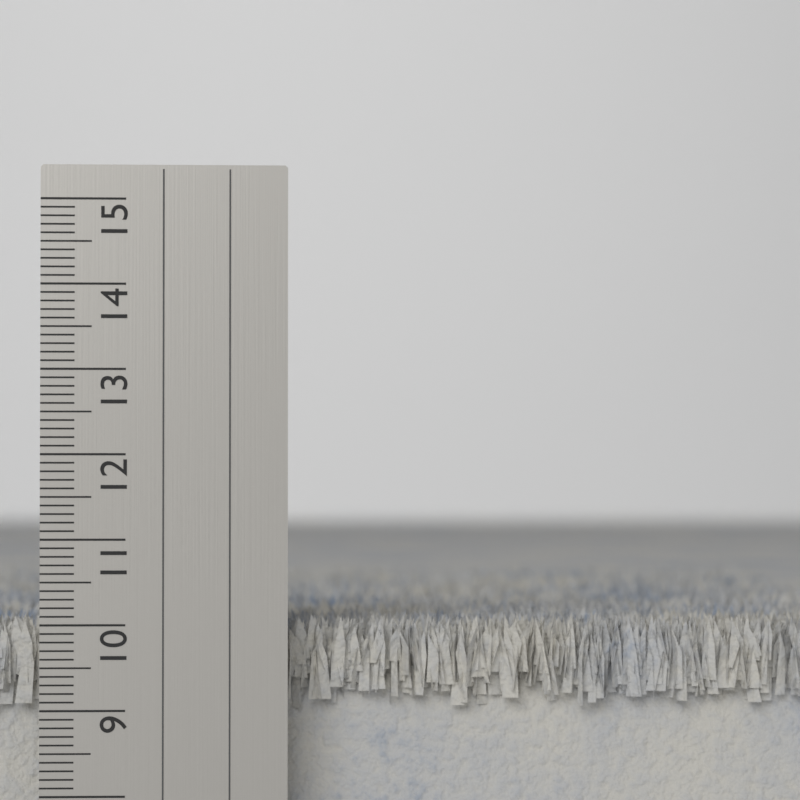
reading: 10.1 cm
